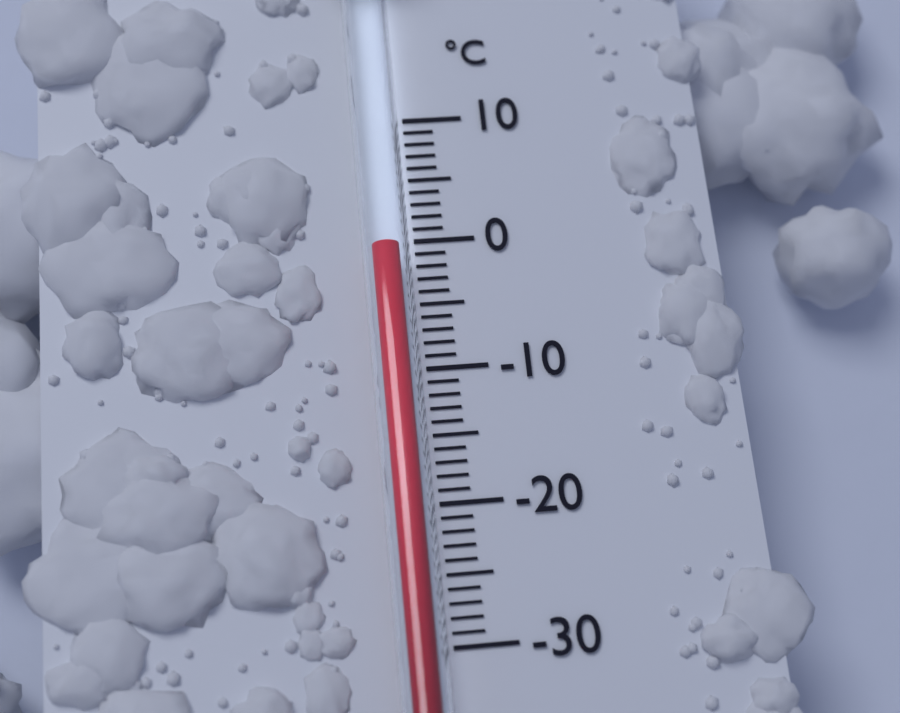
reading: -1 °C
